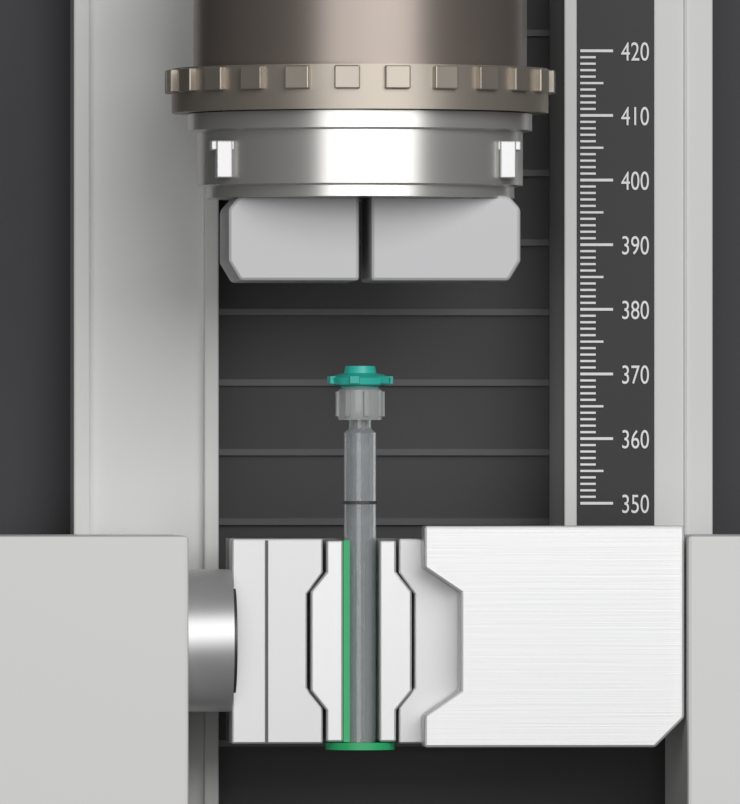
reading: 371 (no unit)
